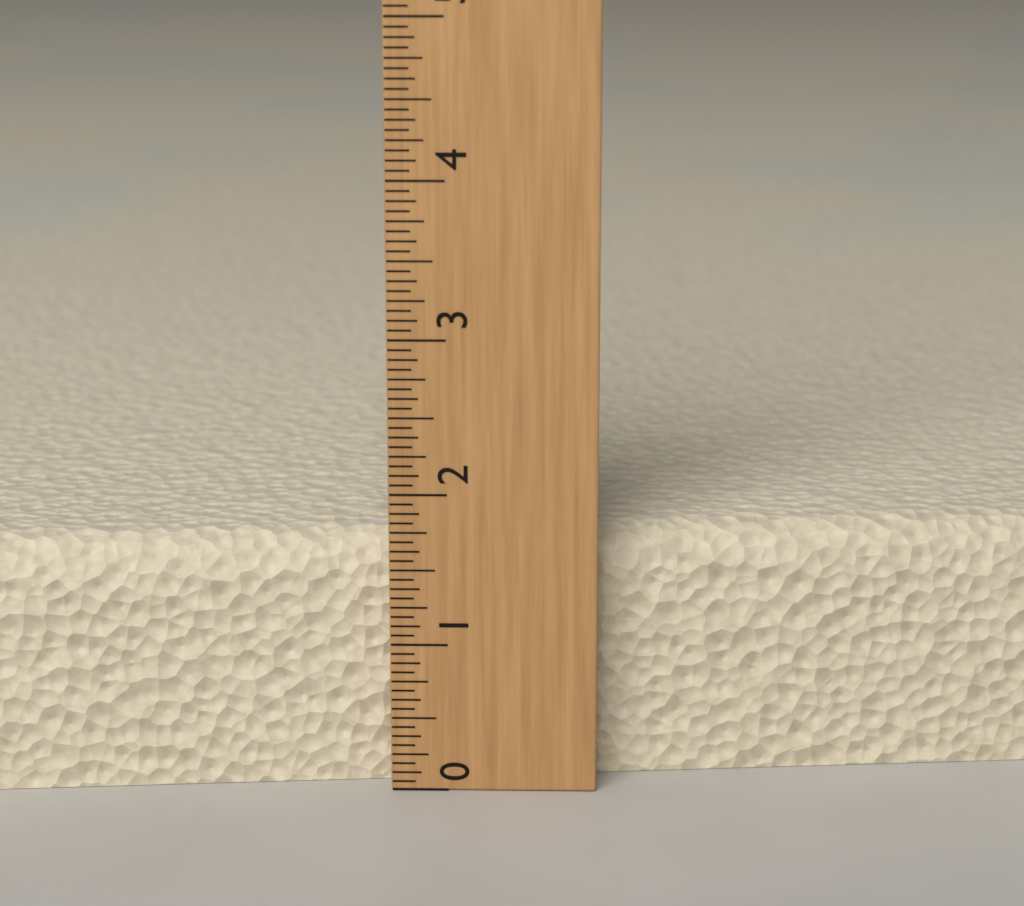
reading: 1.6875 (no unit)
